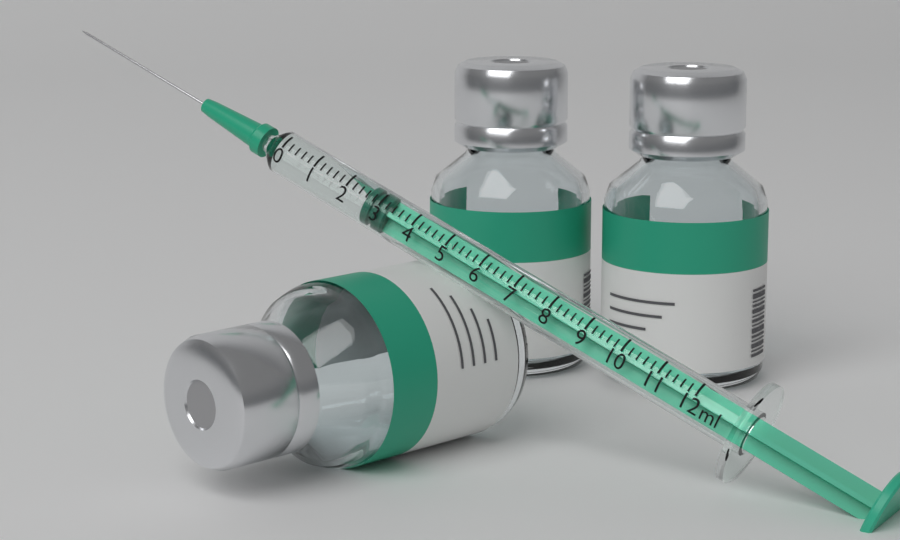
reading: 2.6 ml
